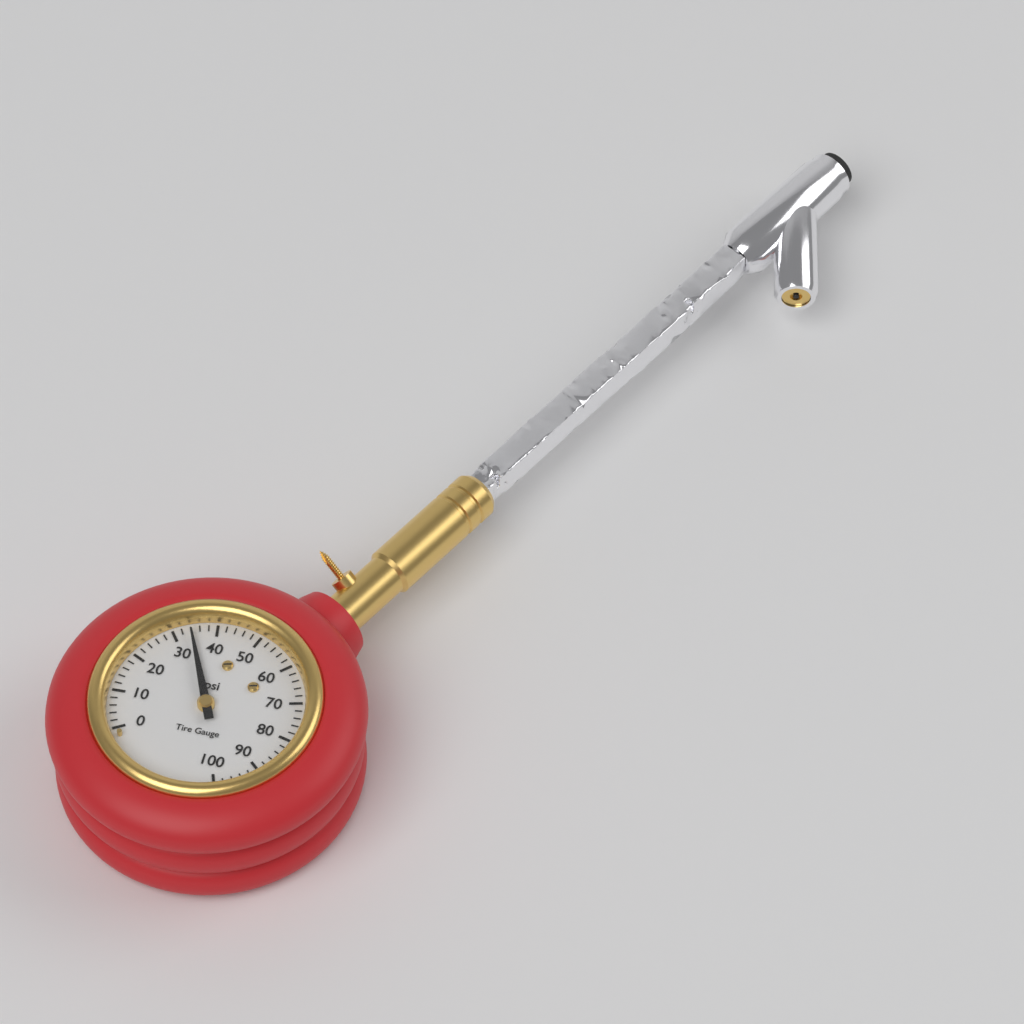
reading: 34 psi
